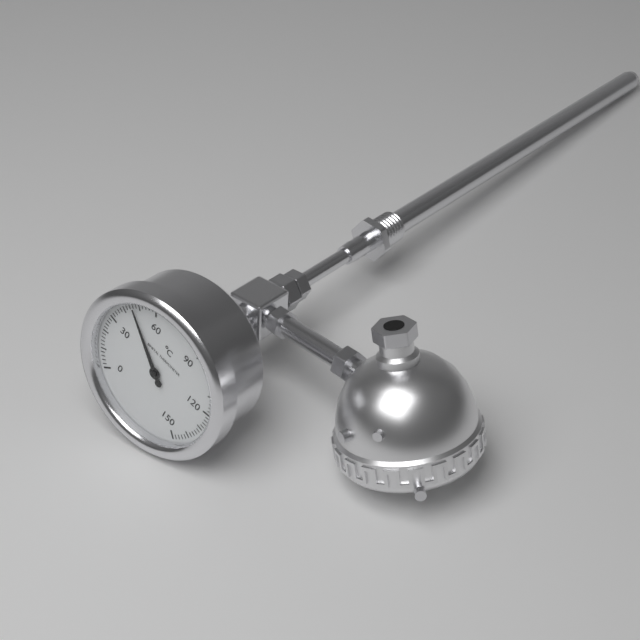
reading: 46 °C
